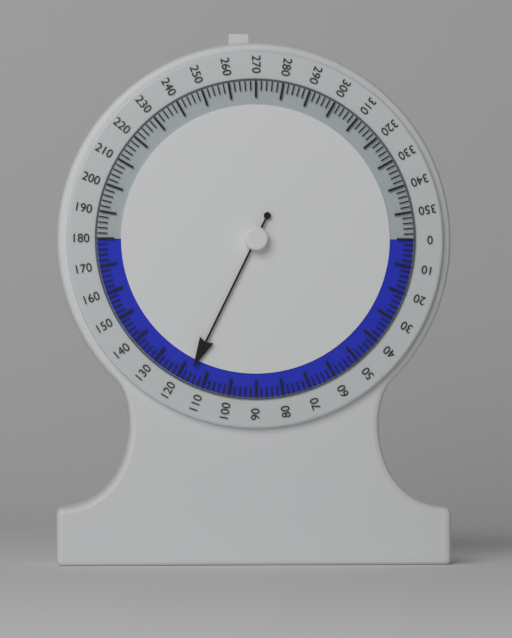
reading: 116 (no unit)
